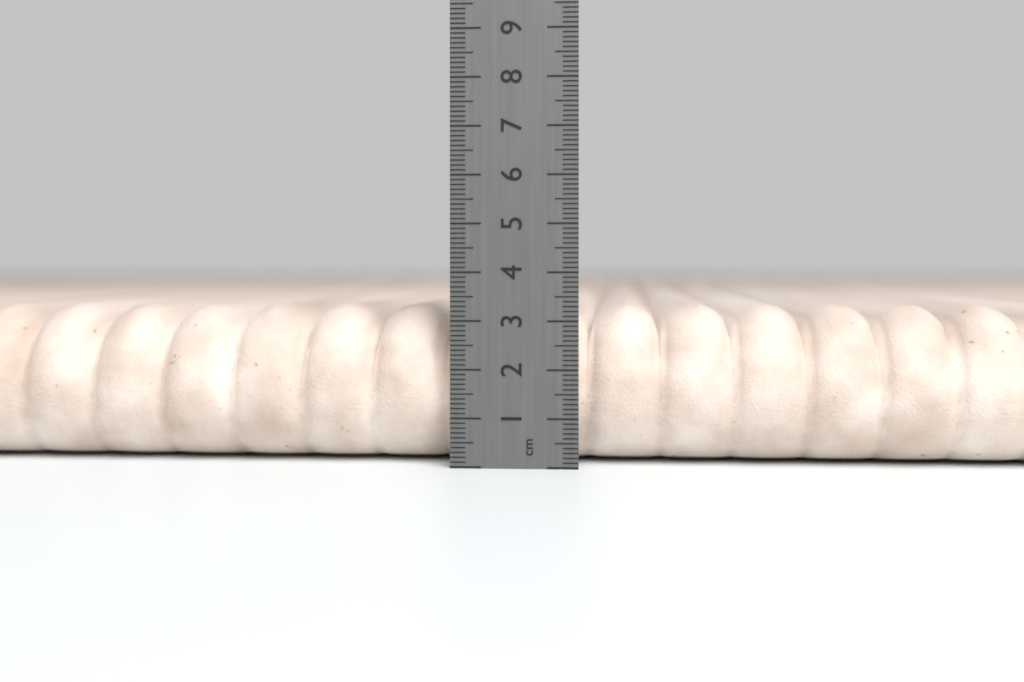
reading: 3.3 cm
